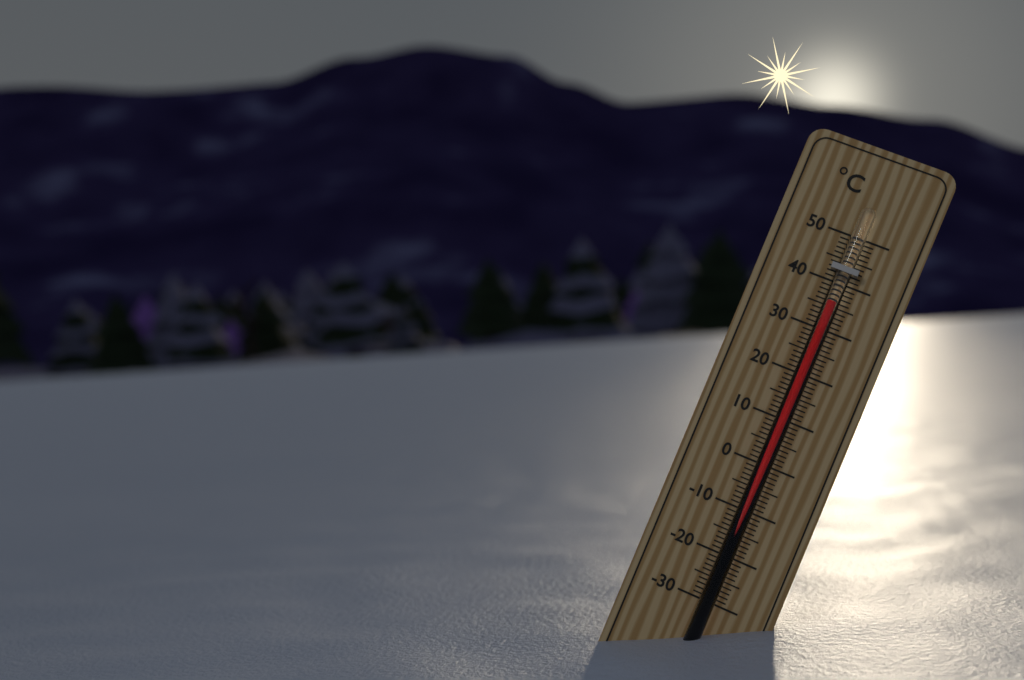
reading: 36 °C
